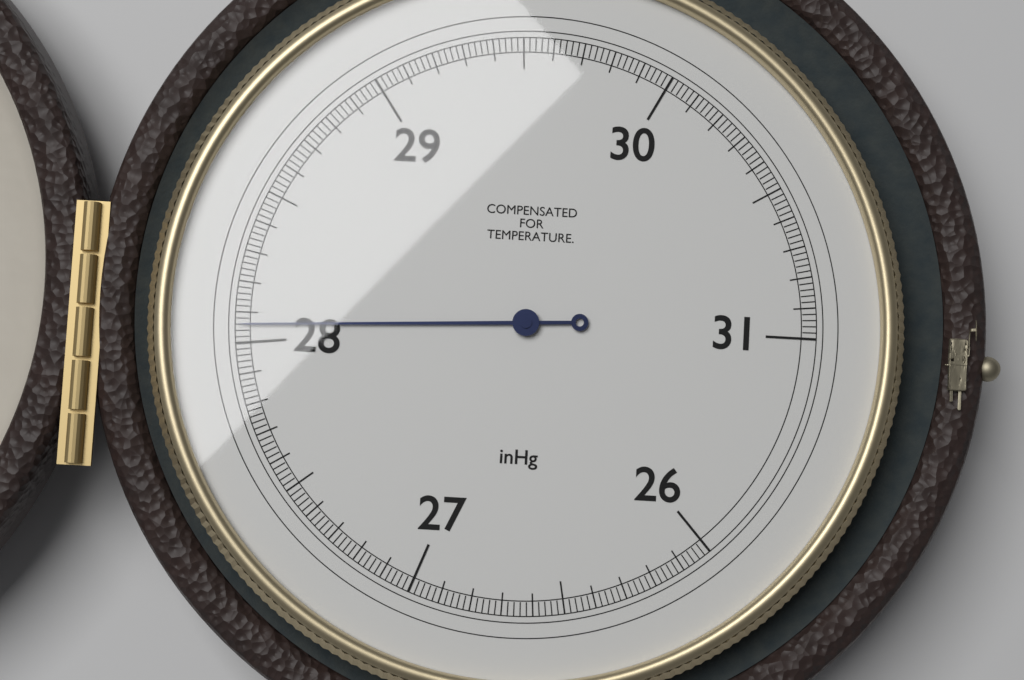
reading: 28.06 inHg
